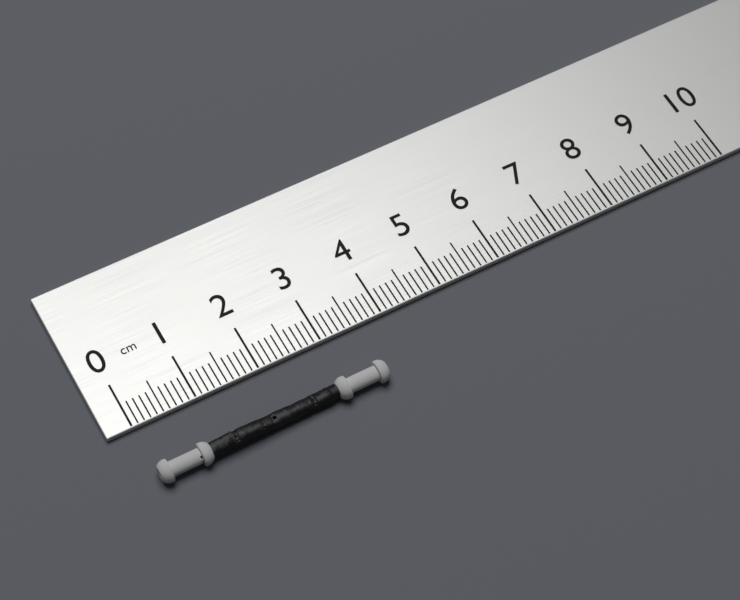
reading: 3.6 cm
